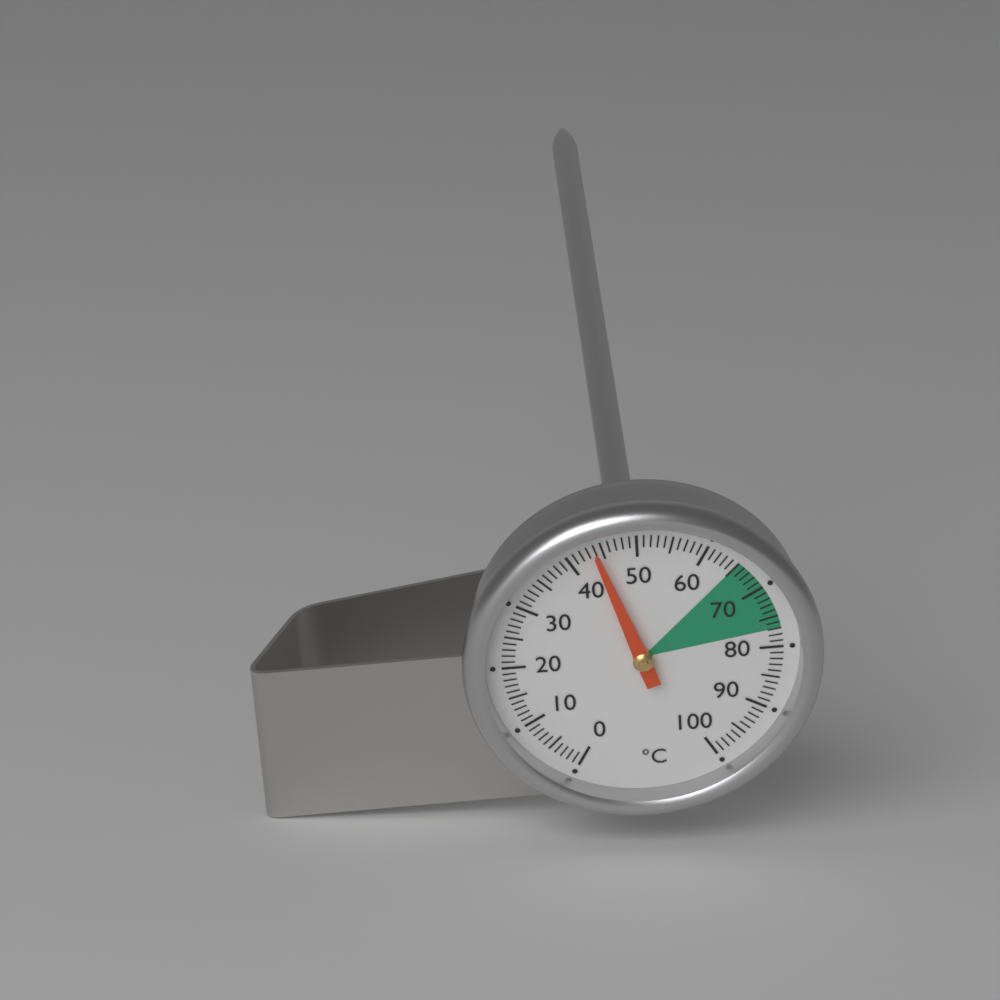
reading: 44 °C
